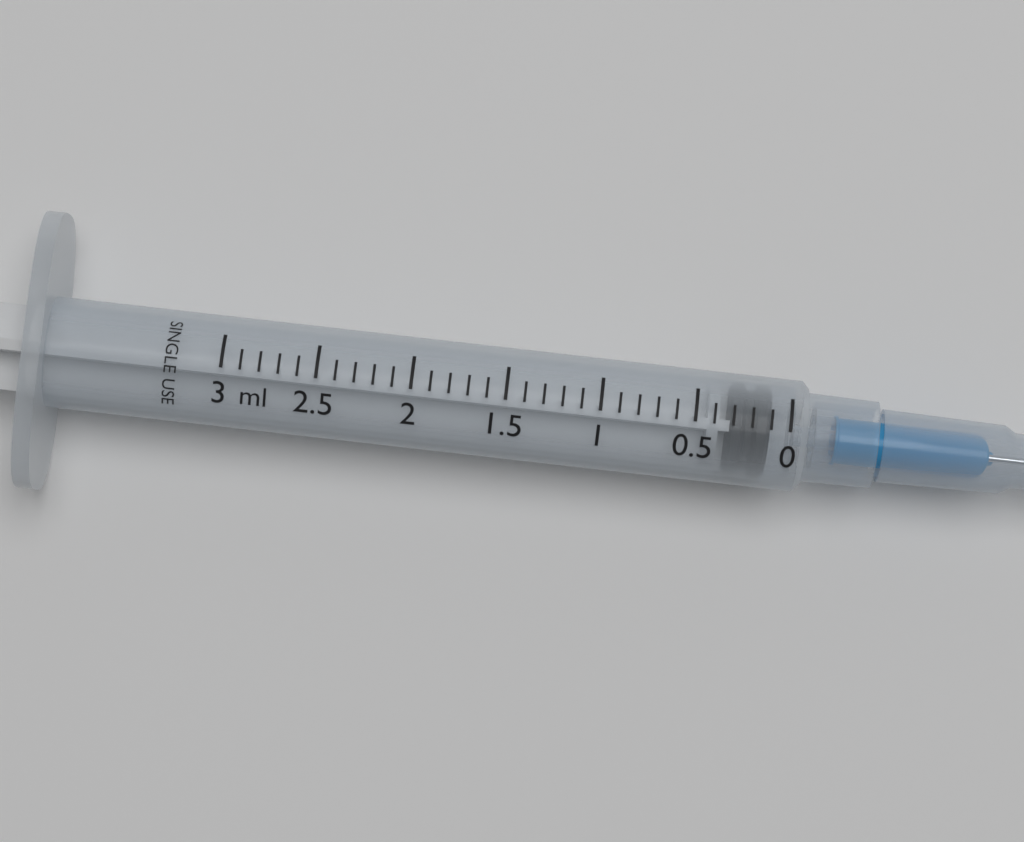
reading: 0.1 ml
